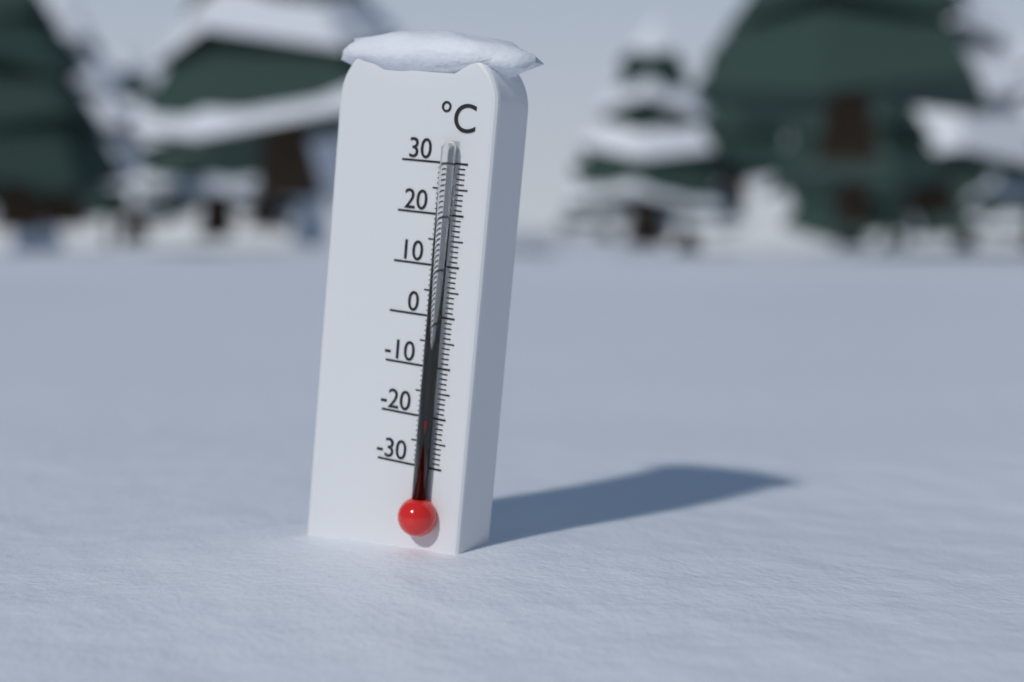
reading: -20 °C
